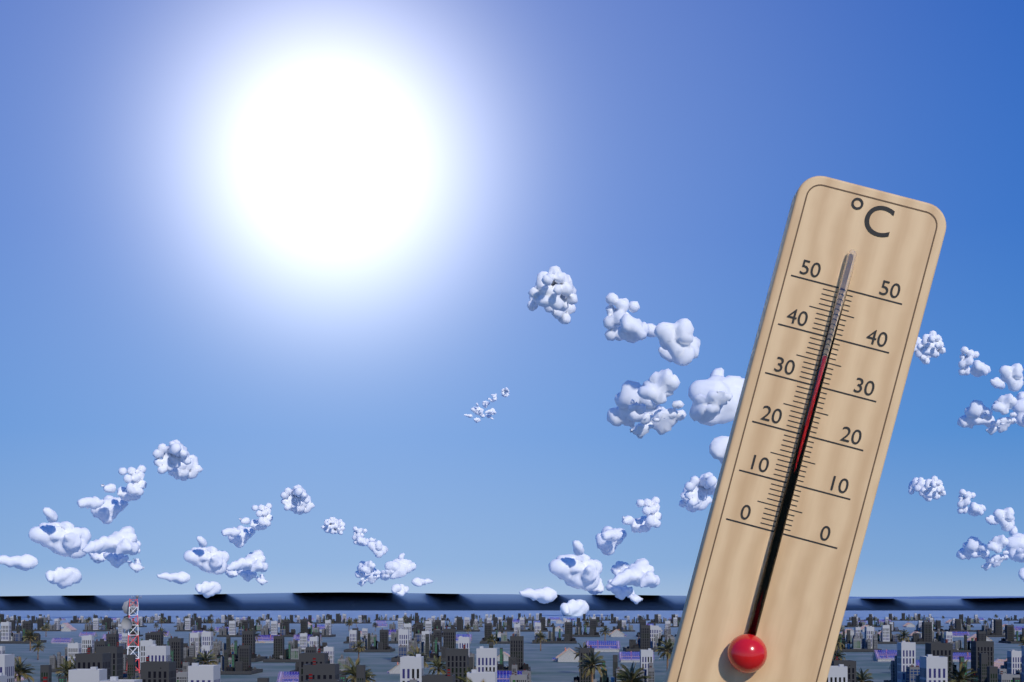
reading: 36 °C
